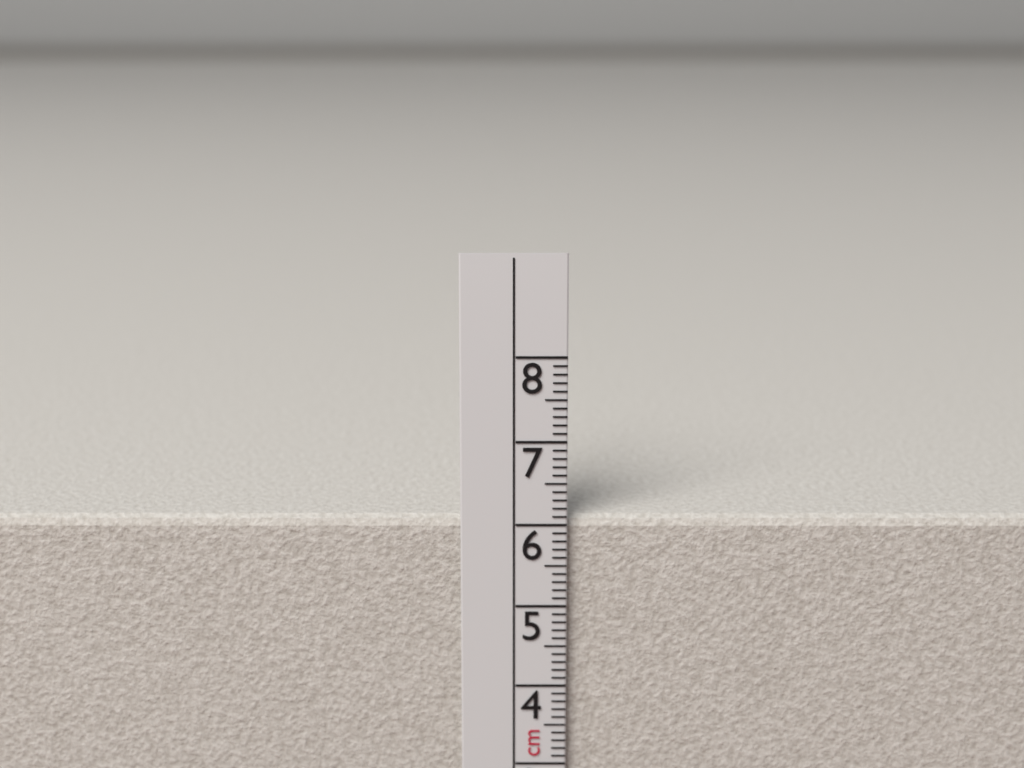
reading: 6.1 cm
